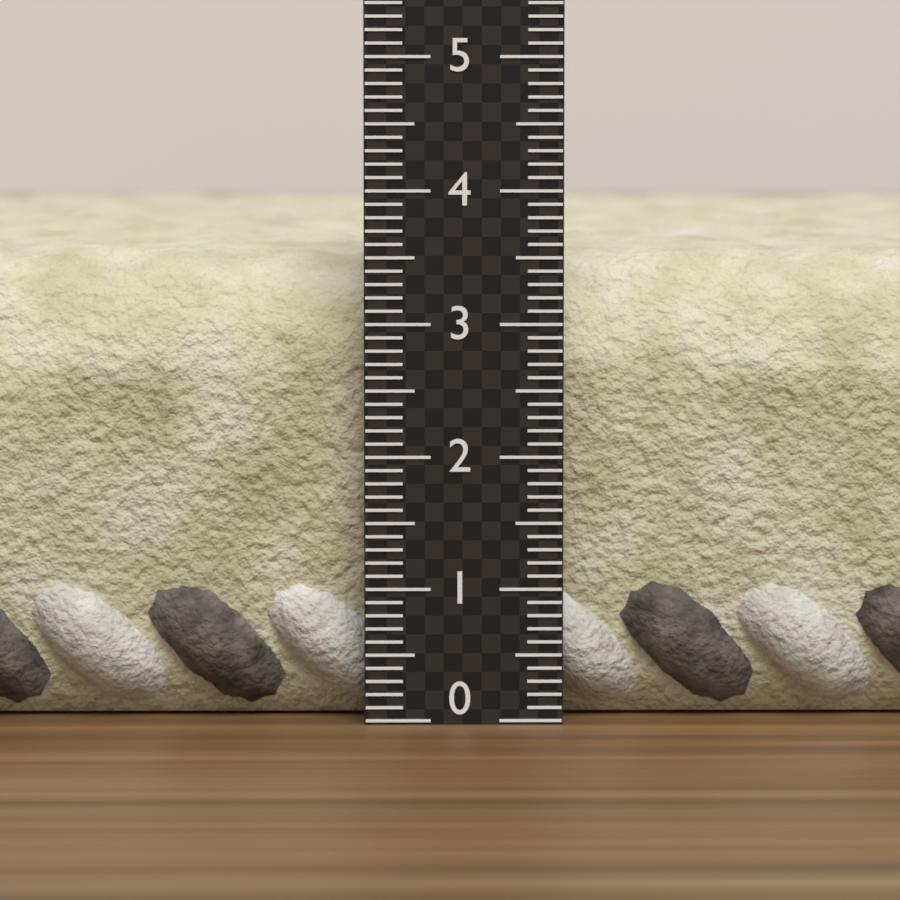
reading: 3.6 (no unit)
